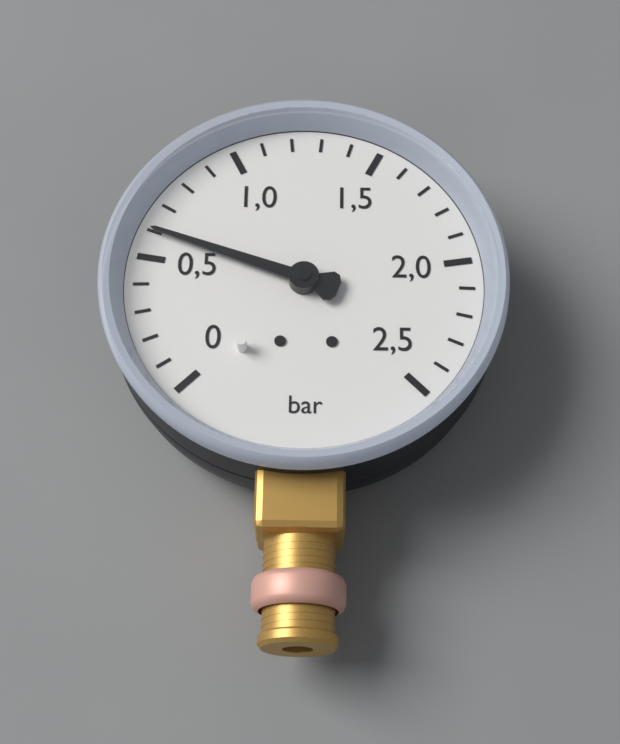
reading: 0.6 bar
